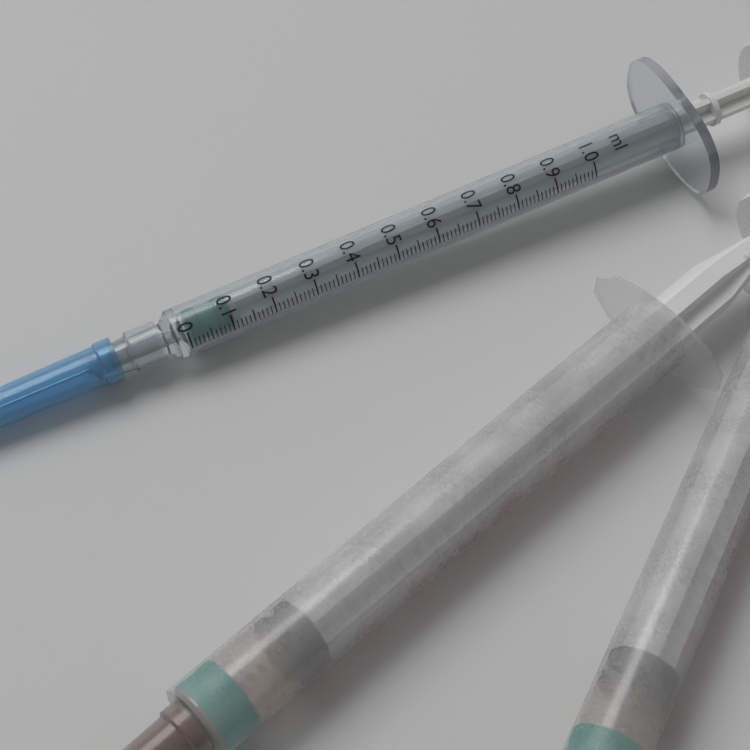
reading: 0.01 ml
